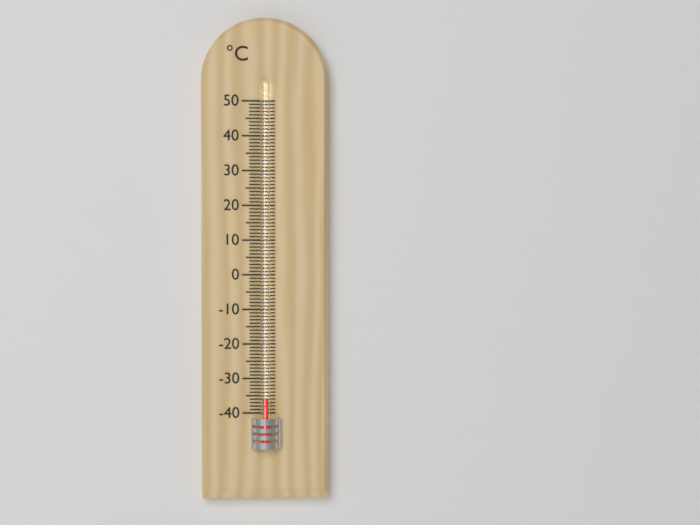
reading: -36 °C
